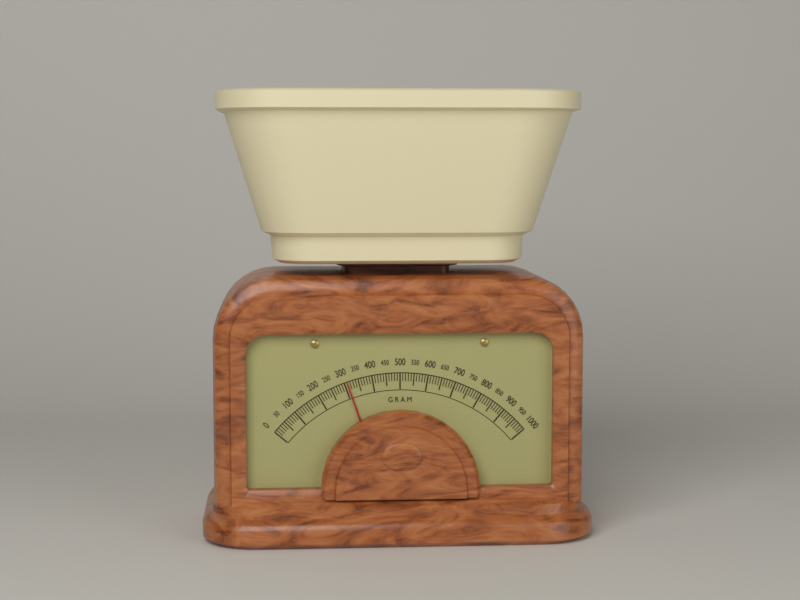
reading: 310 g
